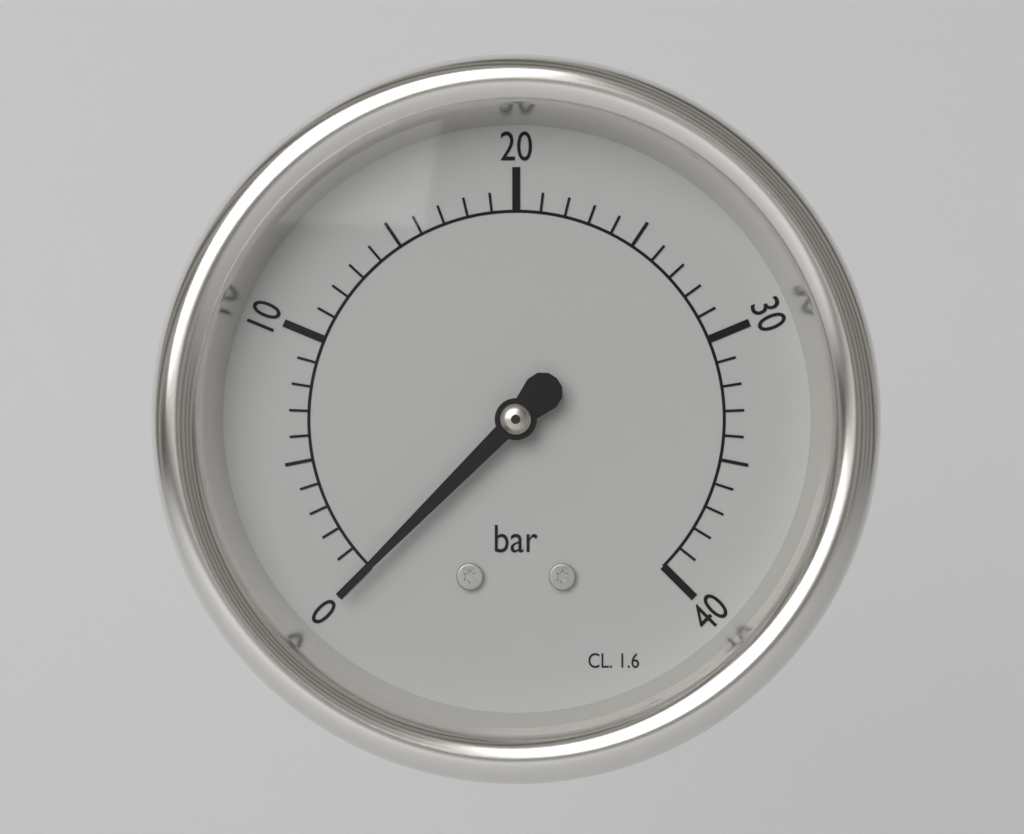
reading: 0 bar
